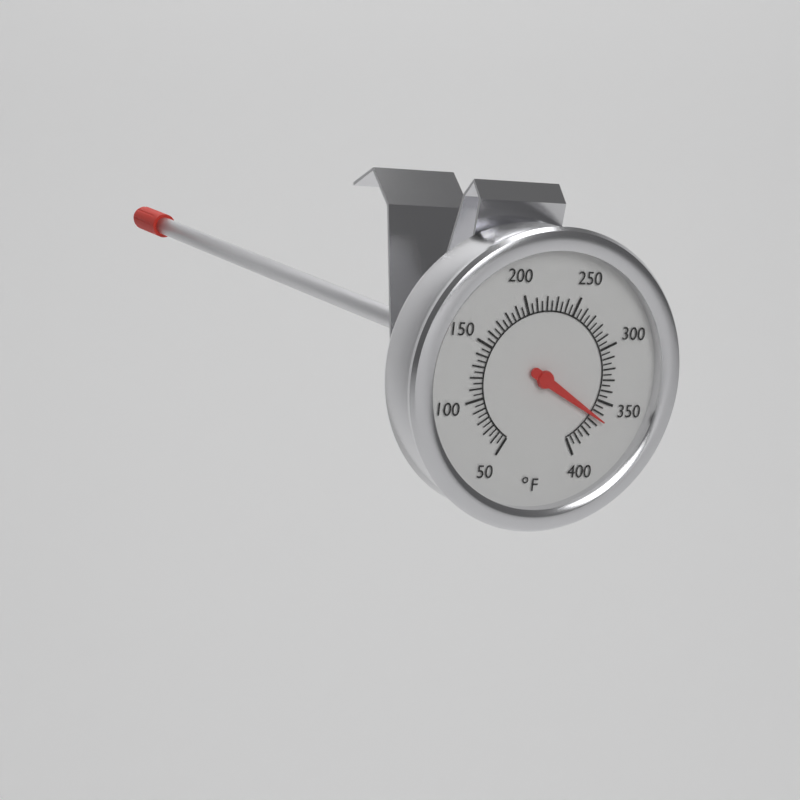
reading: 365 °F
